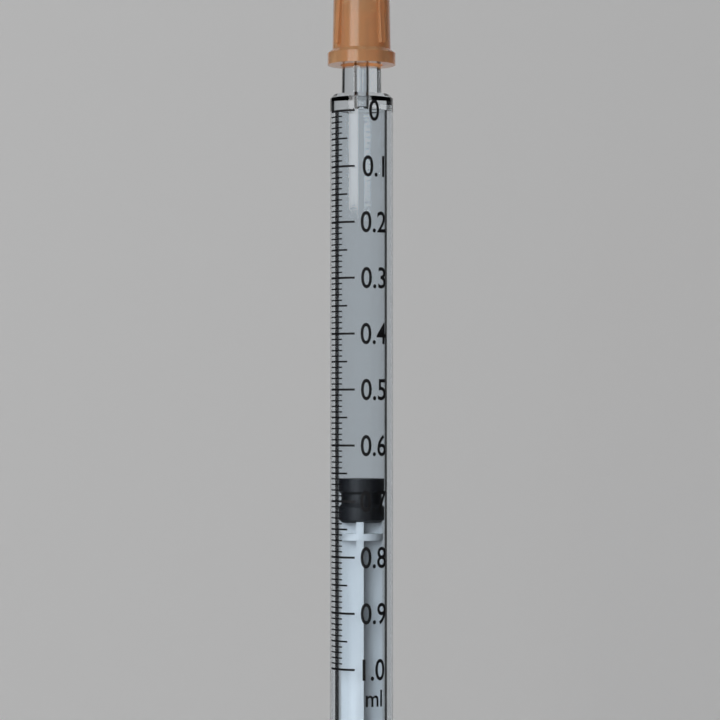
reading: 0.66 ml
